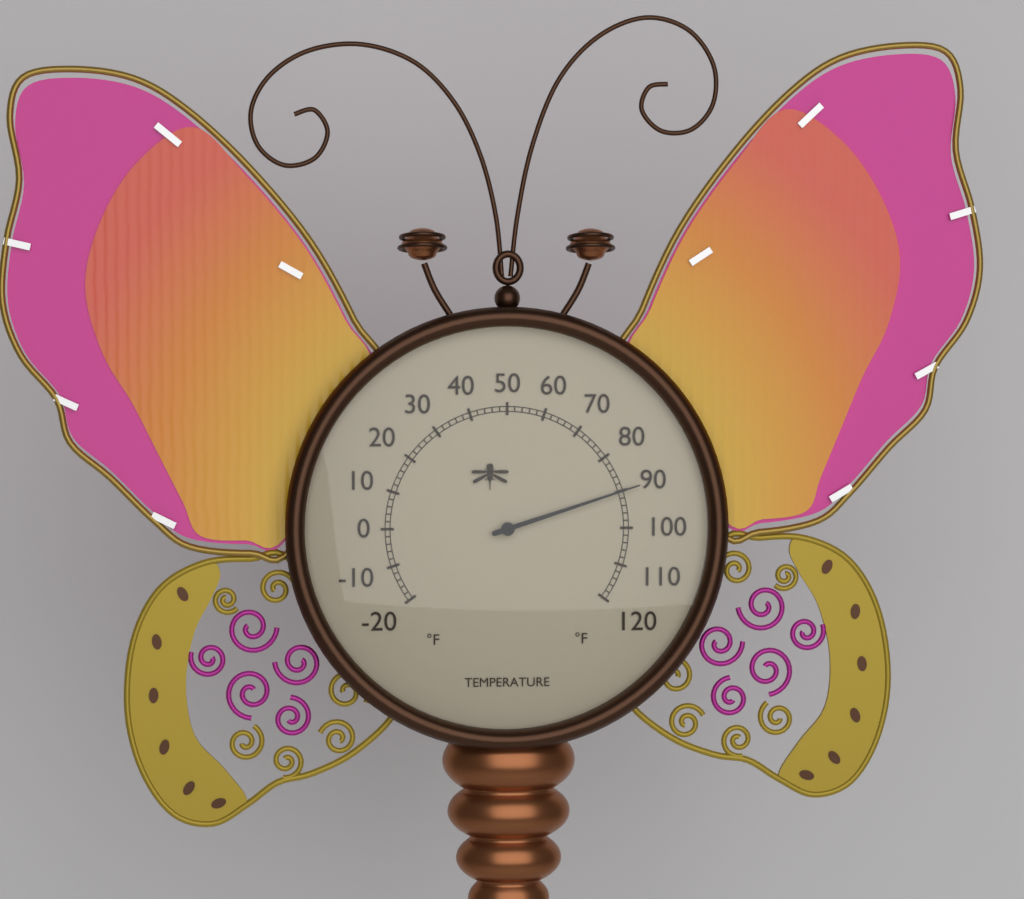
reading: 90 °F
